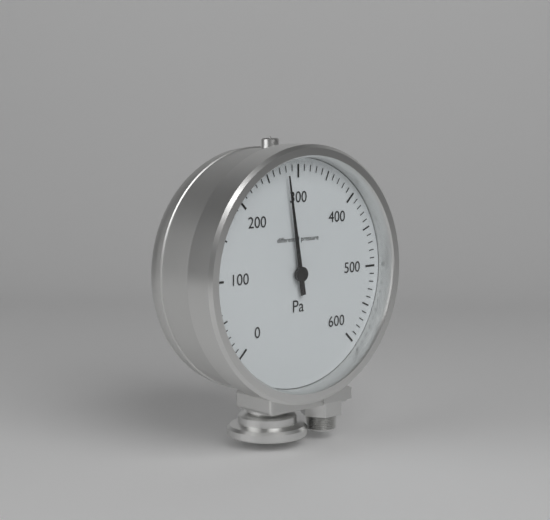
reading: 280 Pa
